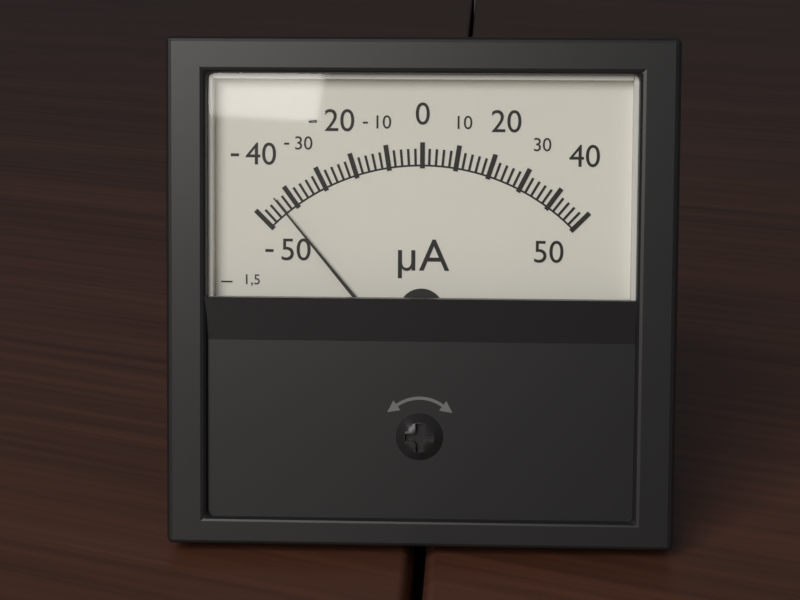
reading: -44 µA
